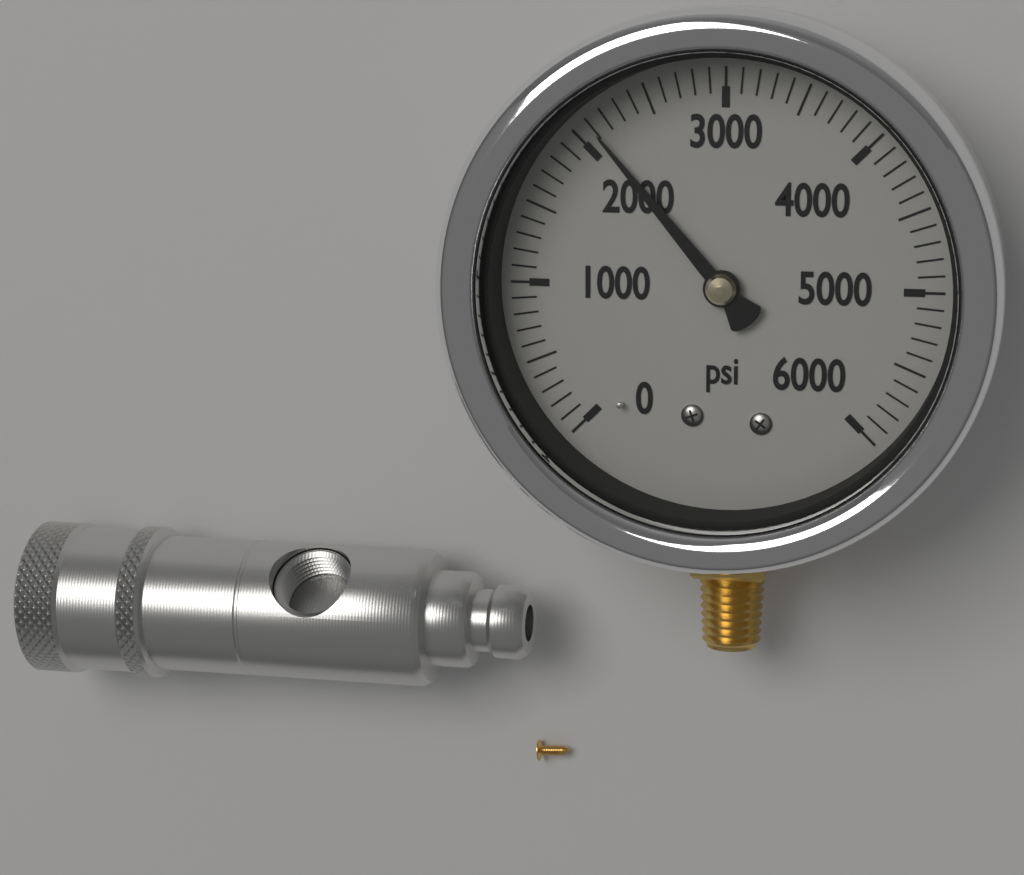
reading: 2100 psi
